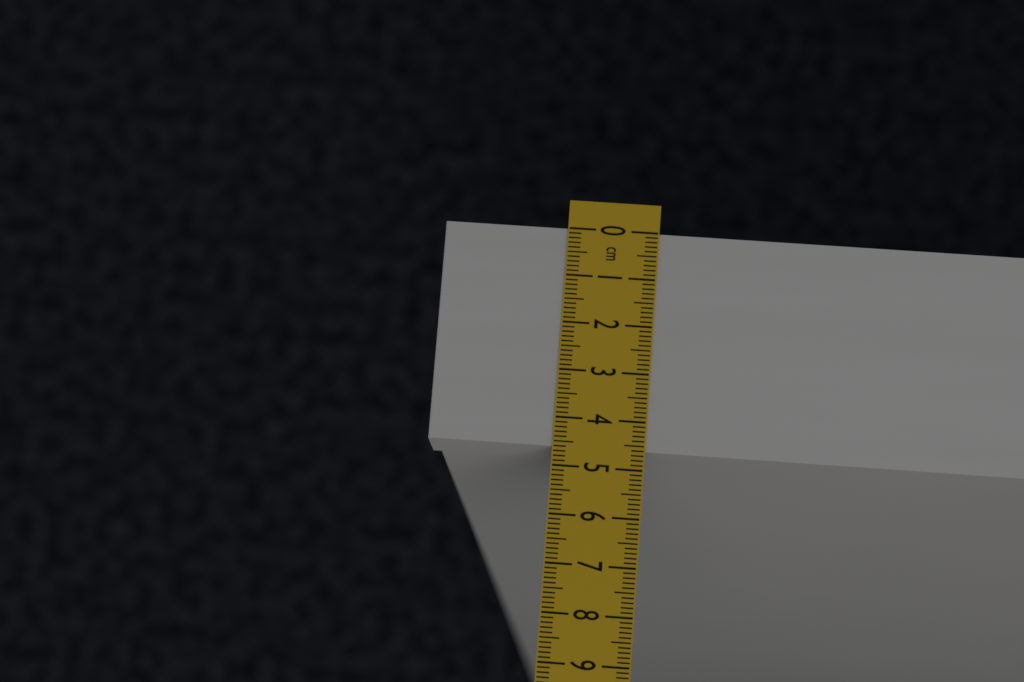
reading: 4.6 cm
